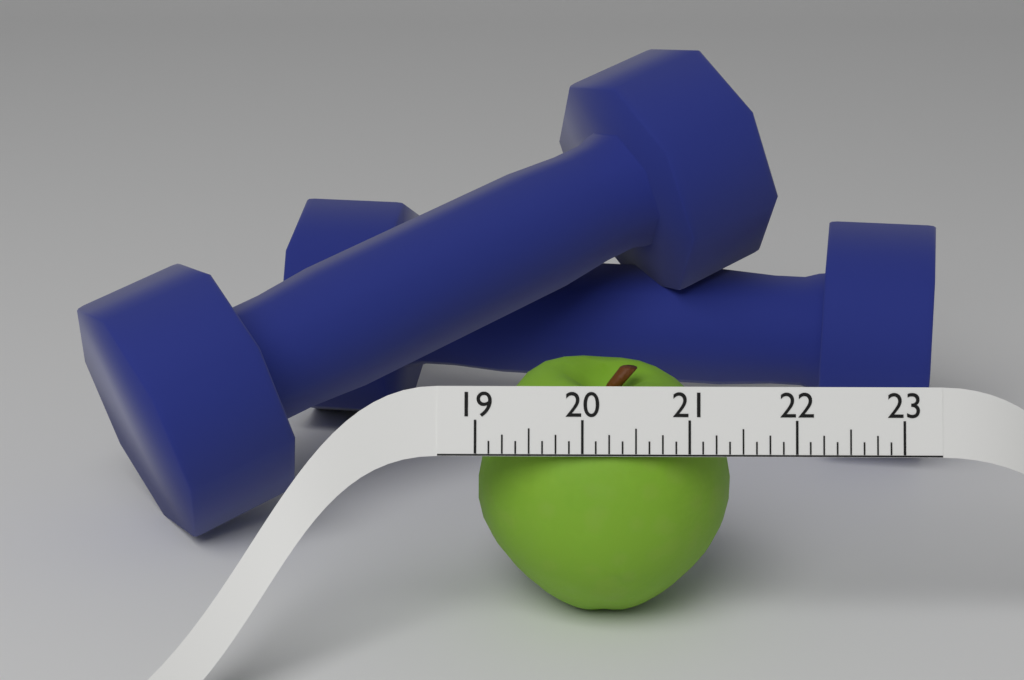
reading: 21.500 (no unit)
